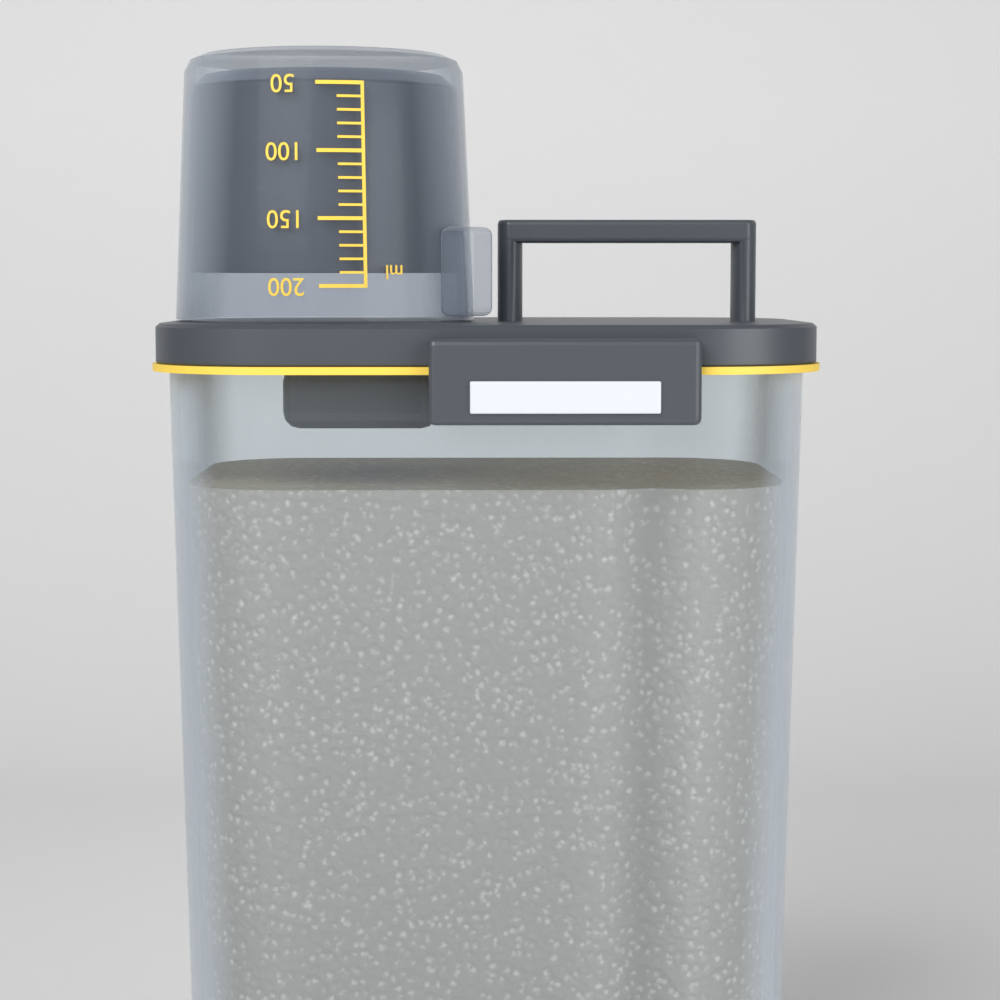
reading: 190 ml
